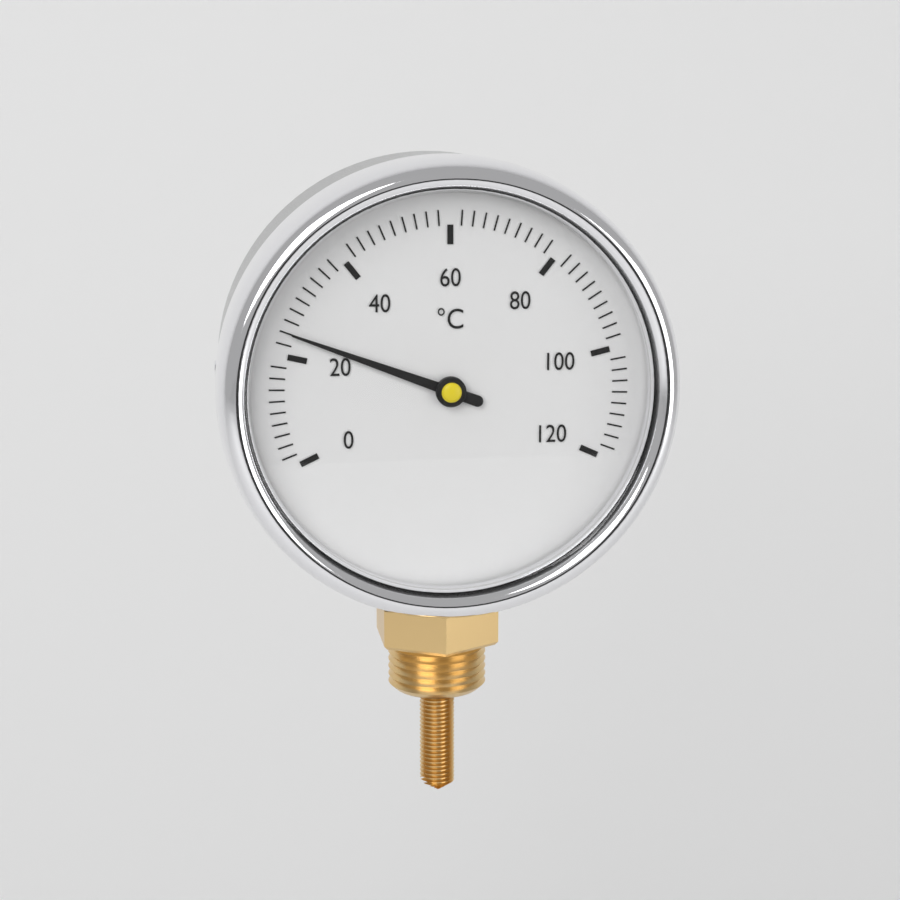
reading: 24 °C
